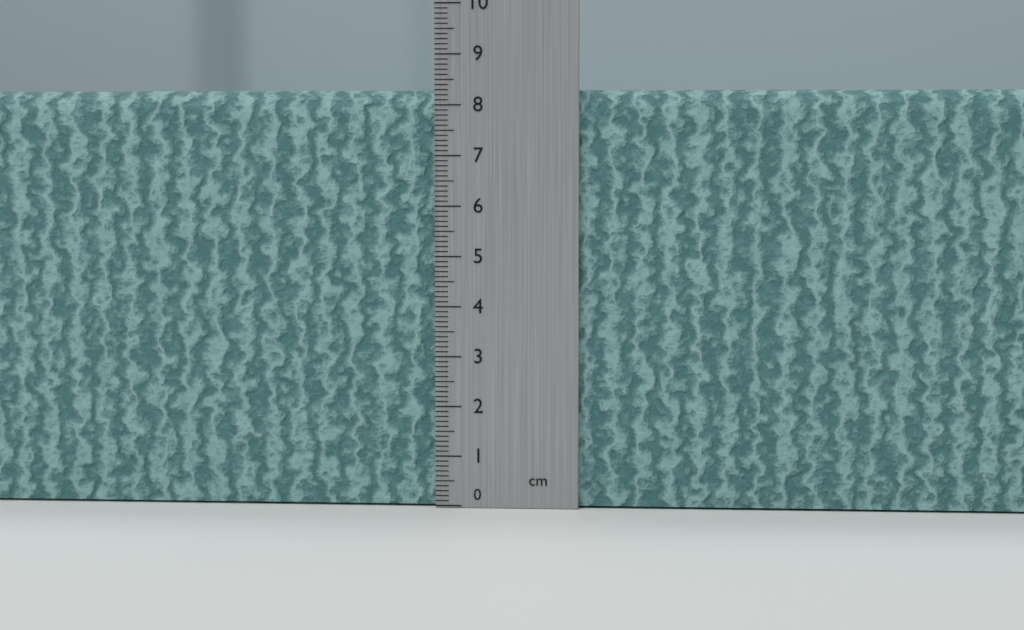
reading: 8.3 cm
